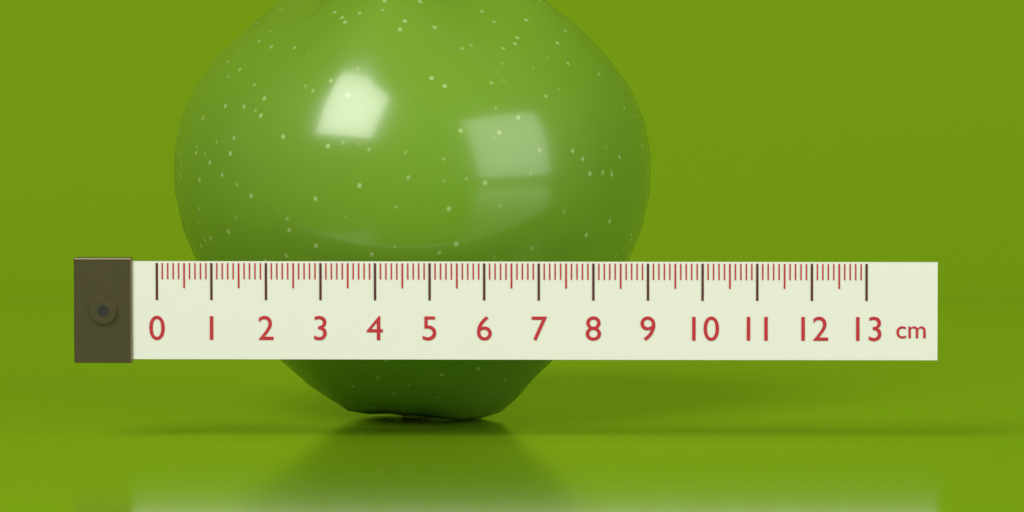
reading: 9.0 cm
